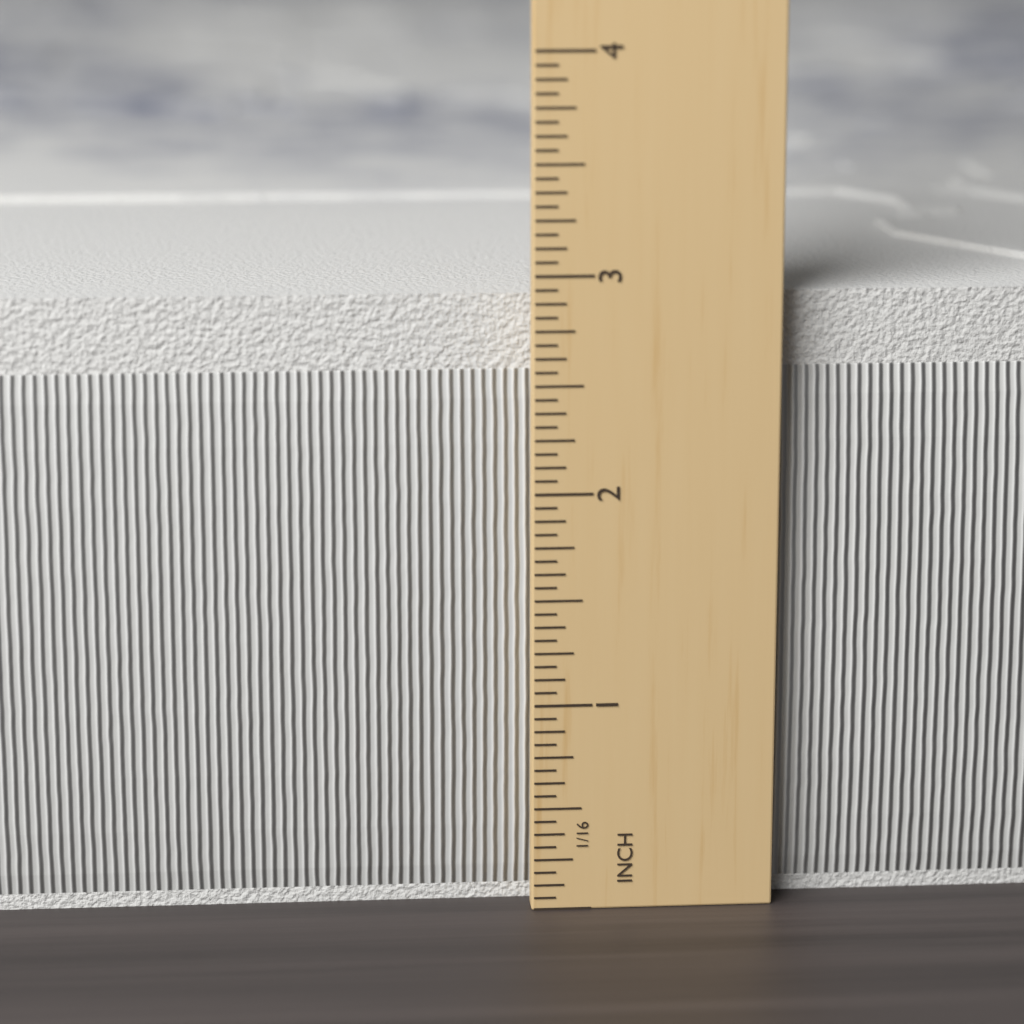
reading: 2.9375 in
